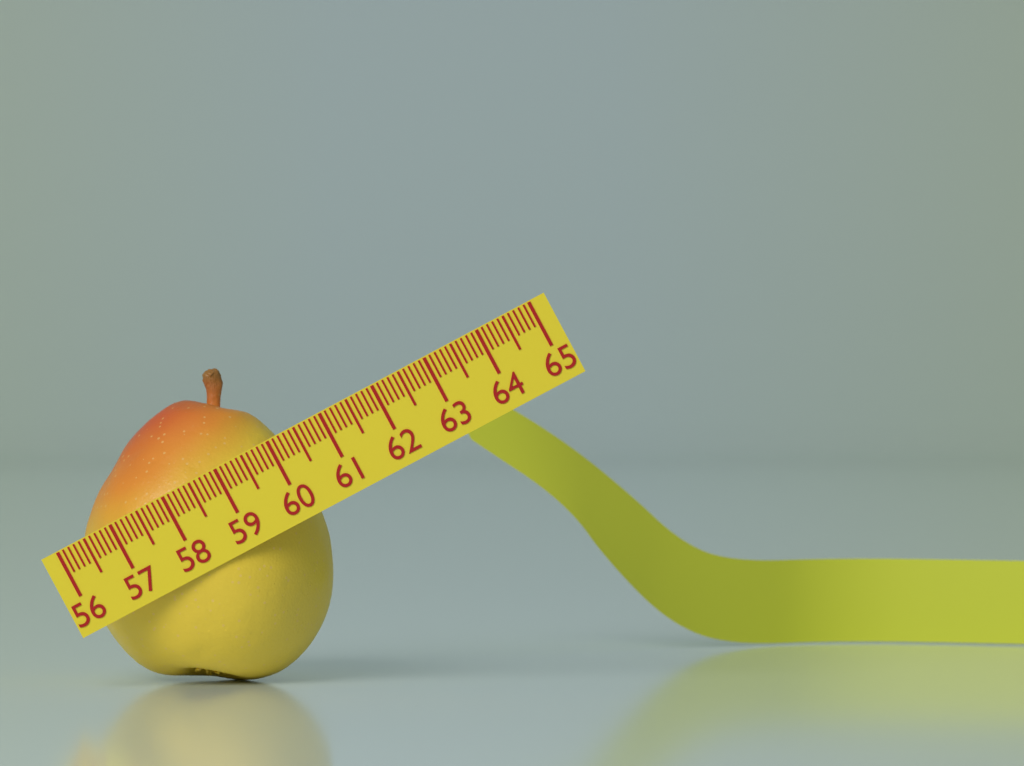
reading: 60.2 (no unit)
